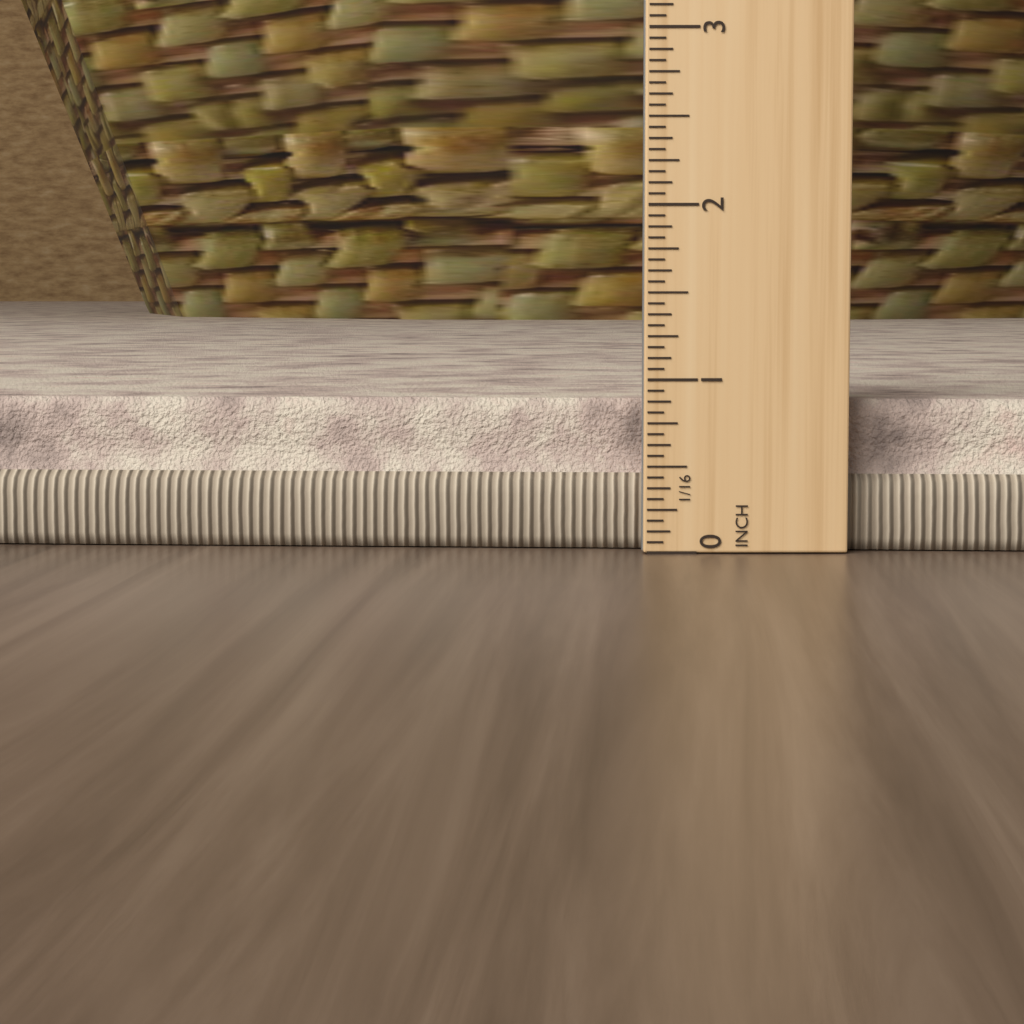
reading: 0.8750 in
